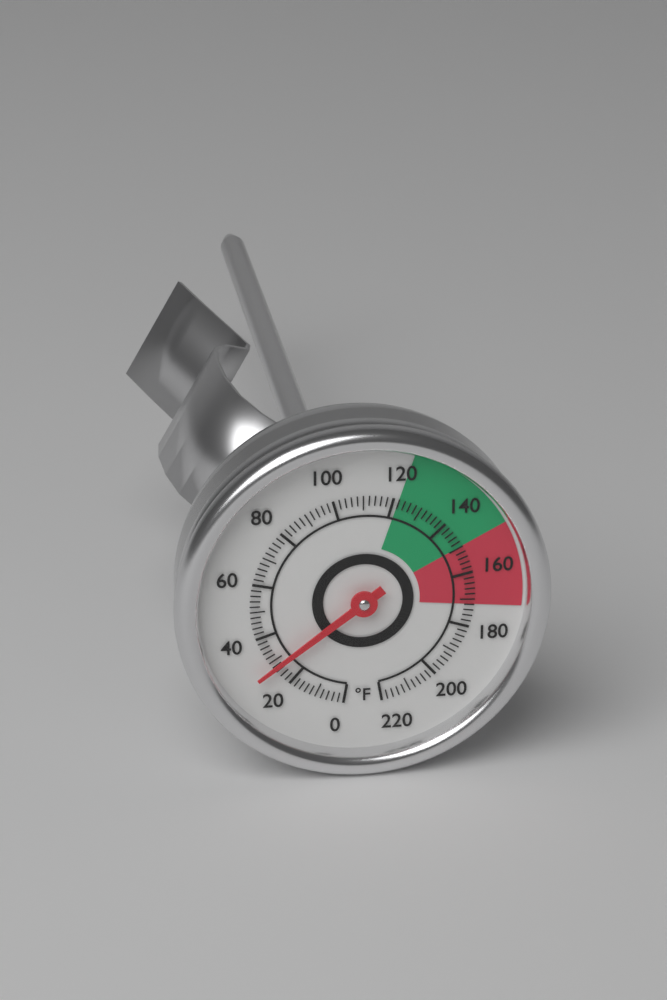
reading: 28 °F
